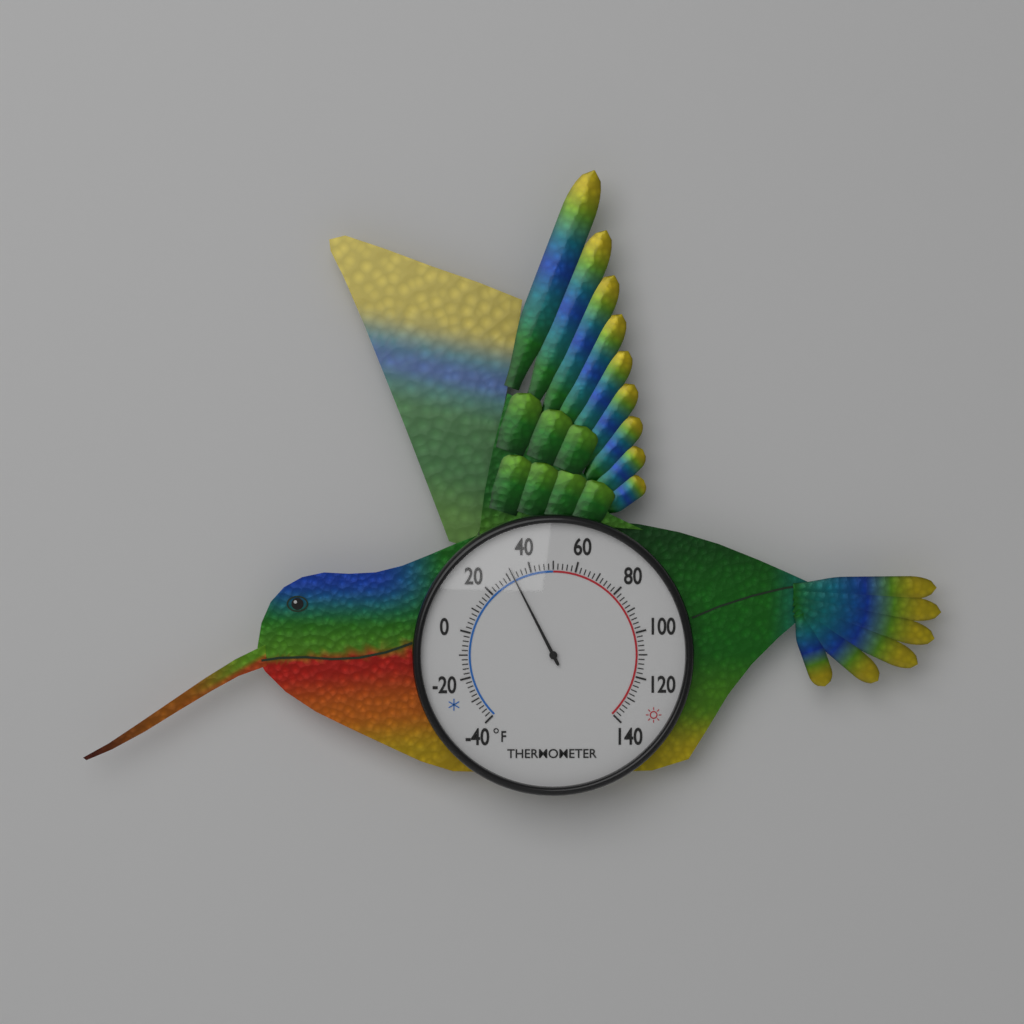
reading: 32 °F
